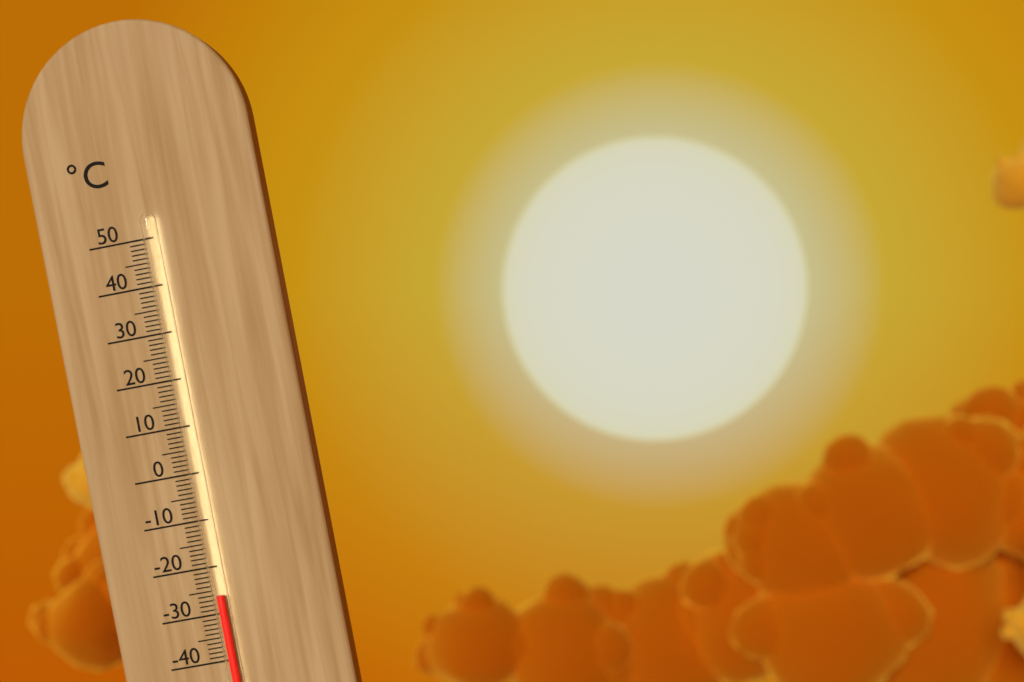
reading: -26 °C
